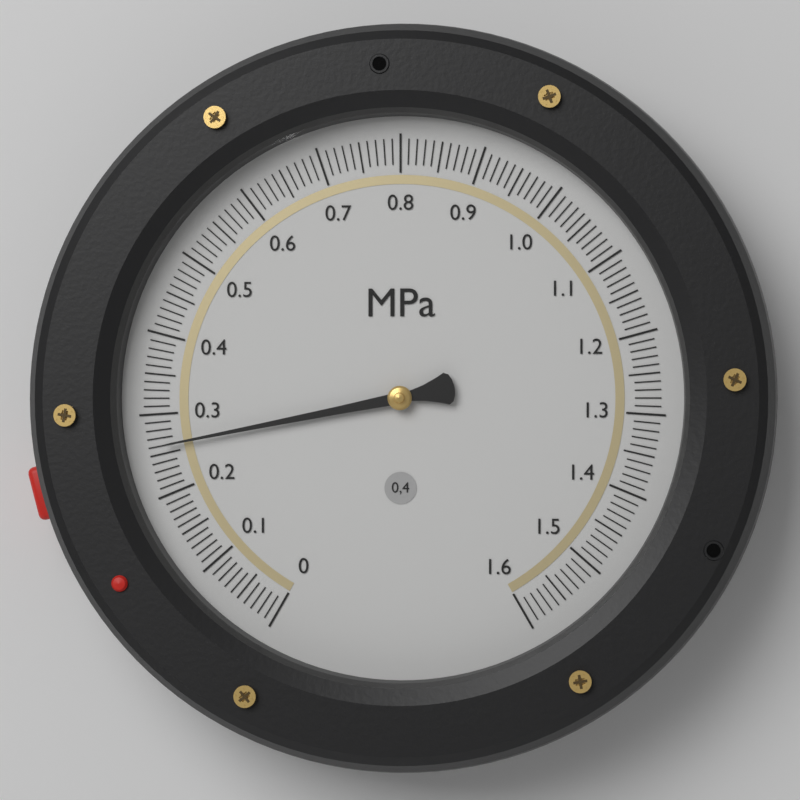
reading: 0.26 MPa
